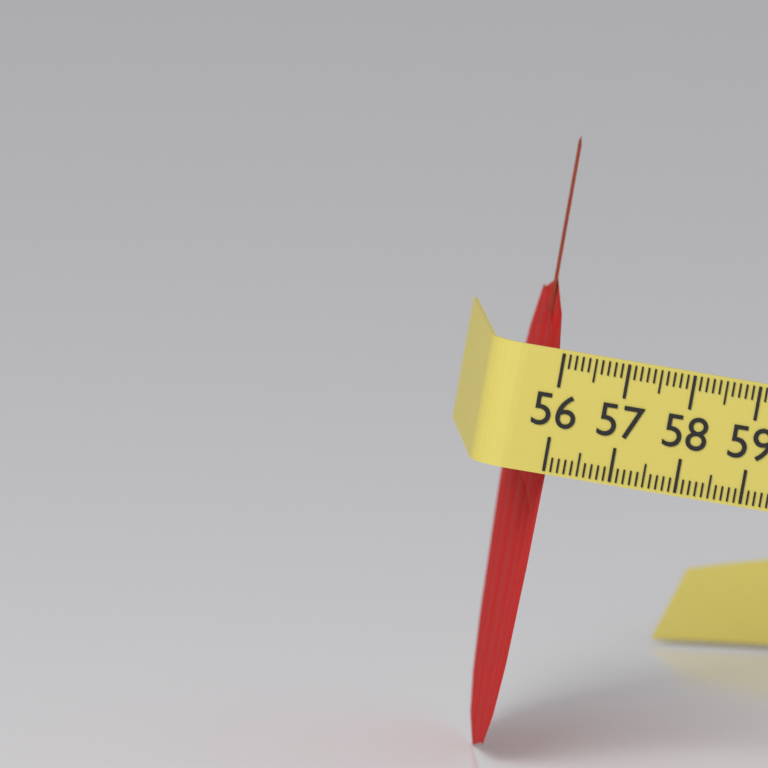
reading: 56.1 (no unit)
